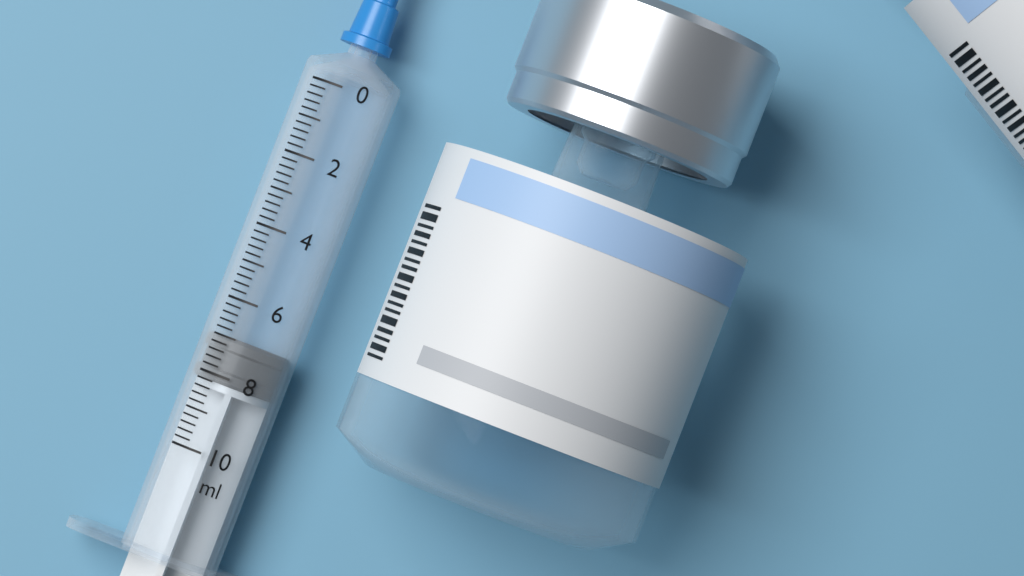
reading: 7.0 ml
